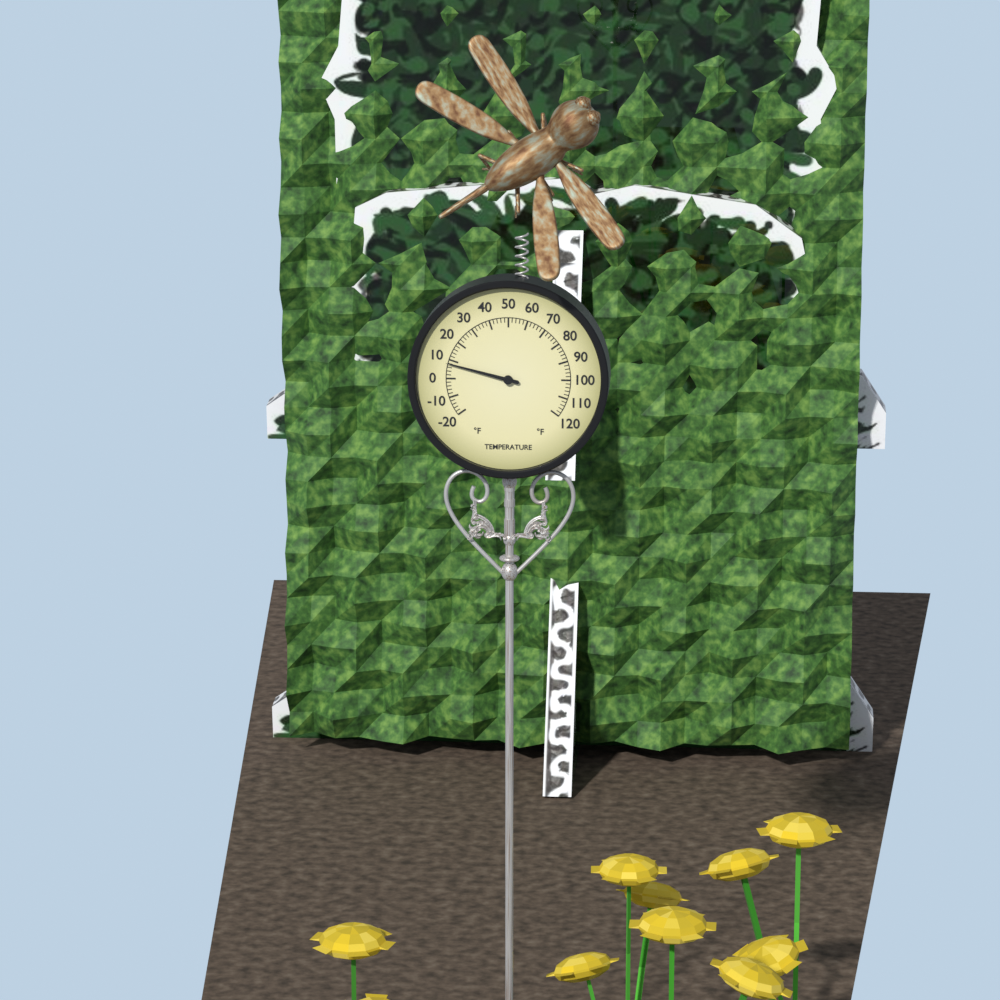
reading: 8 °F
